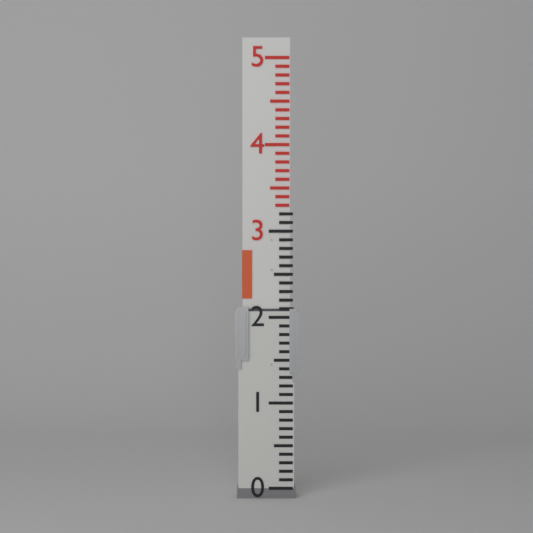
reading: 2.1 (no unit)
